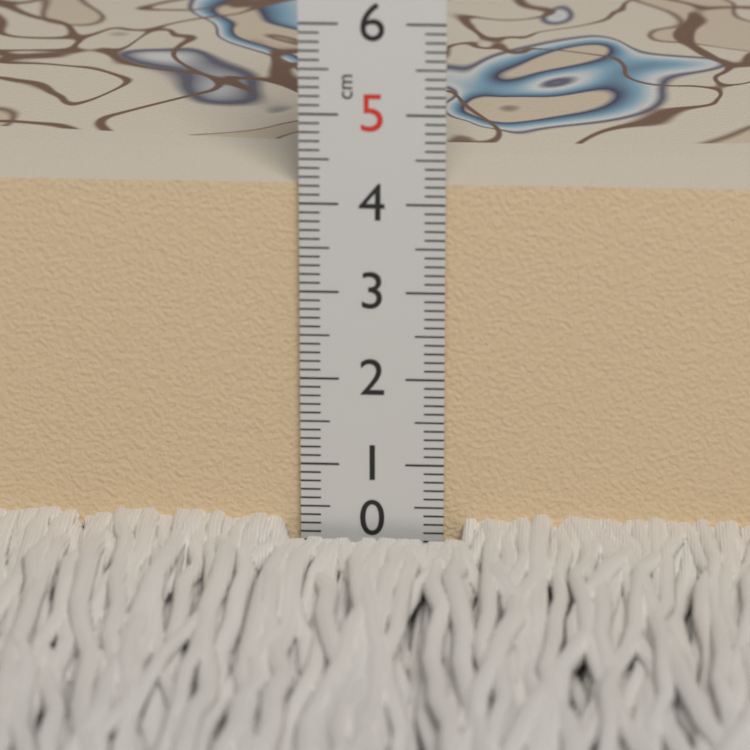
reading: 4.2 cm
